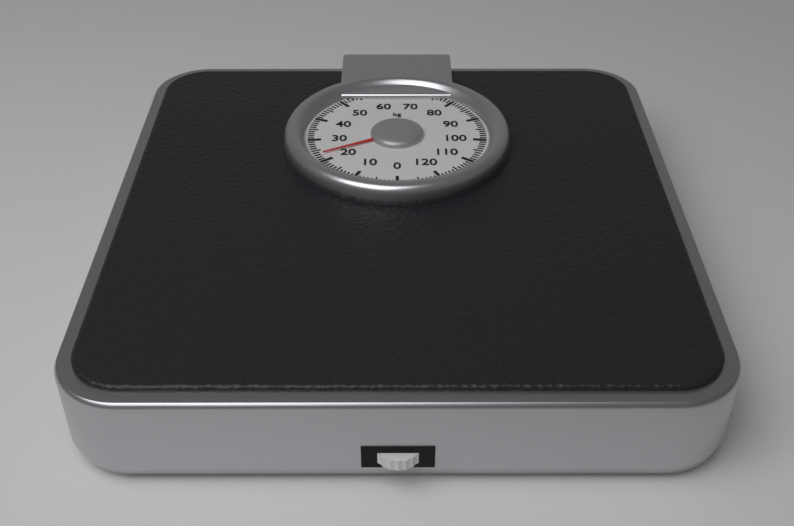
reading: 23 kg
